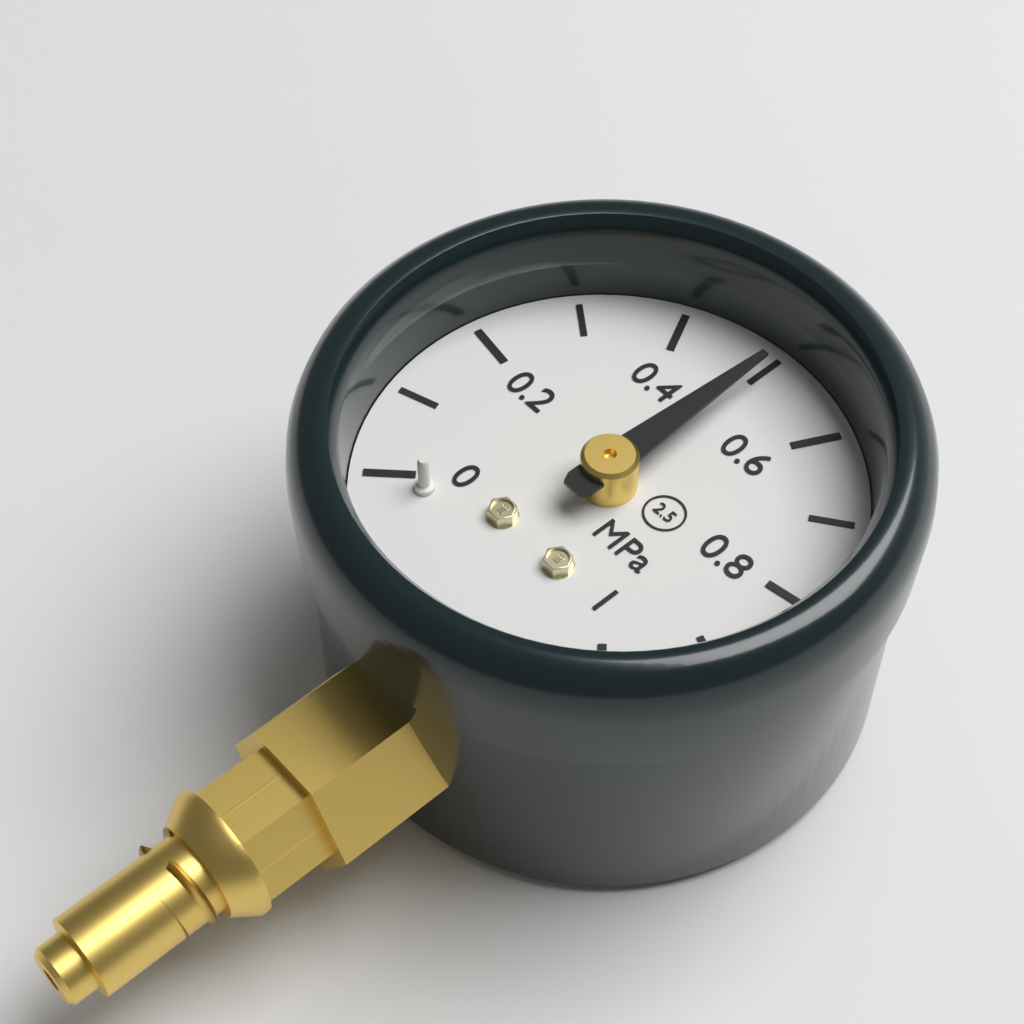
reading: 0.5 MPa
